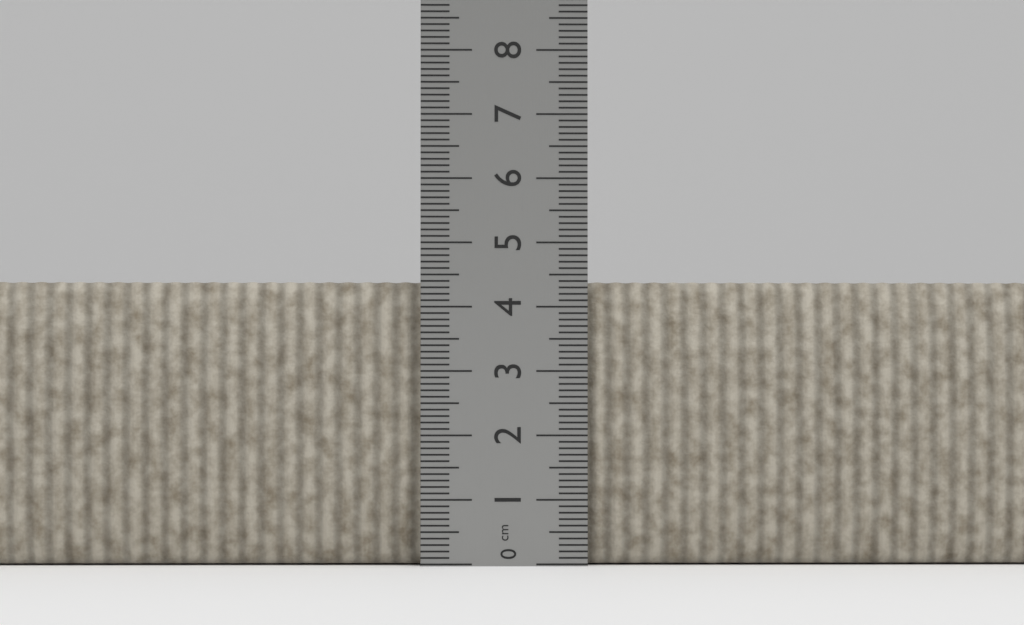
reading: 4.4 cm
